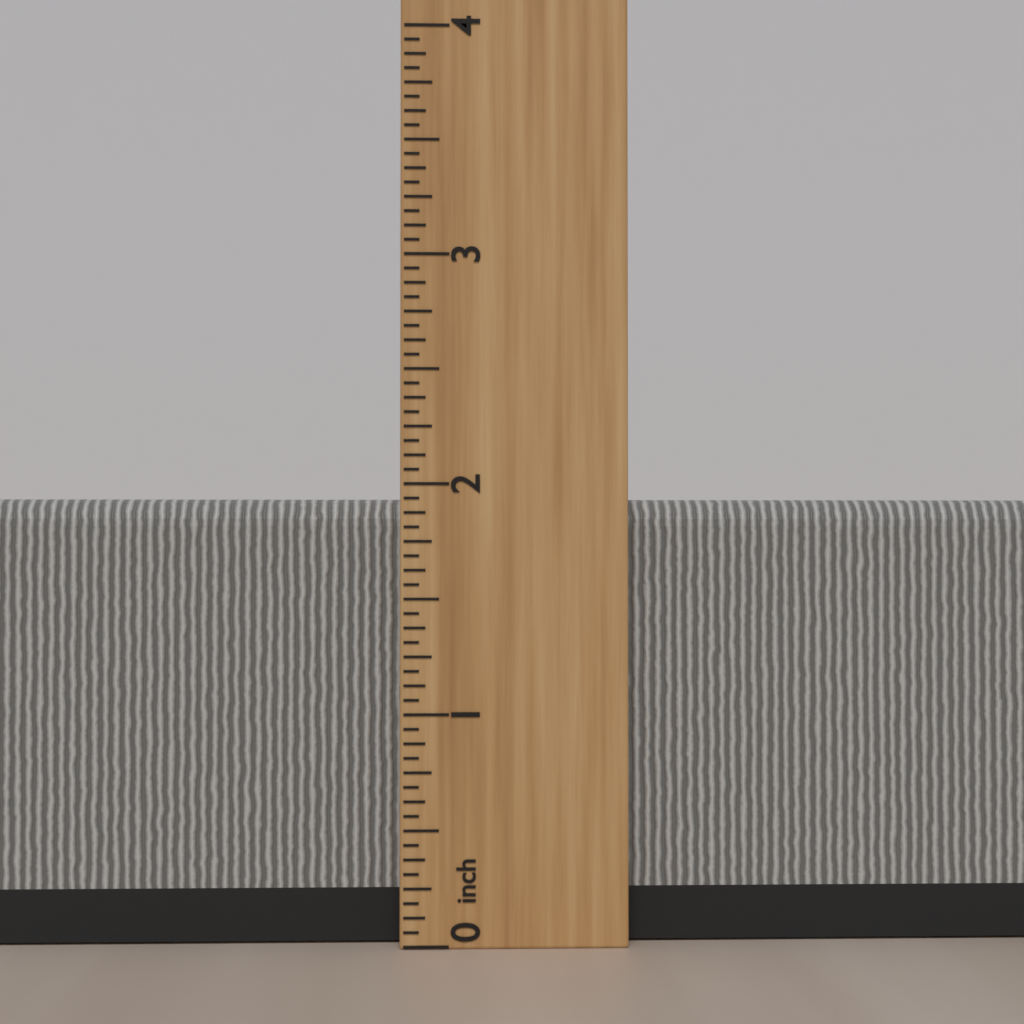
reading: 1.9375 inch
